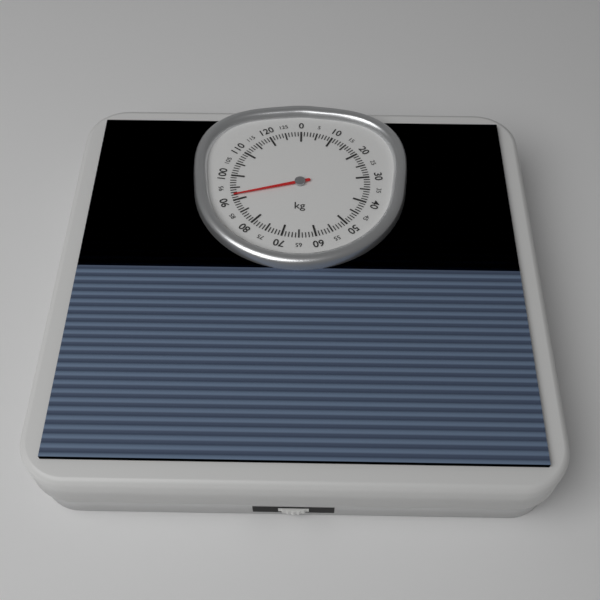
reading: 92 kg
